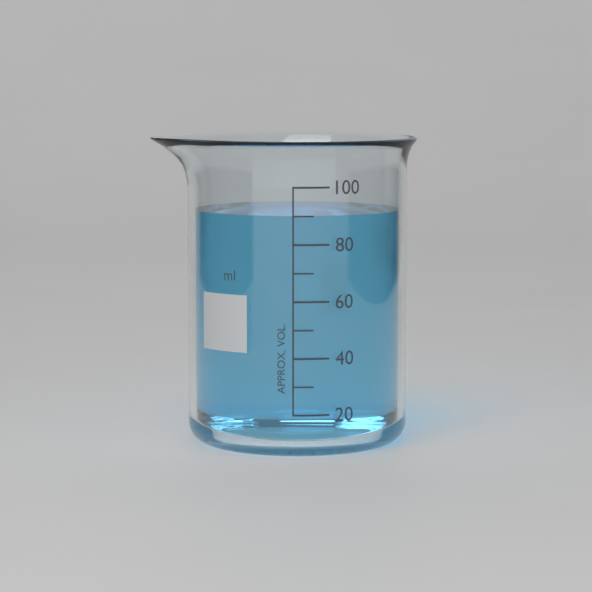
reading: 90 ml
